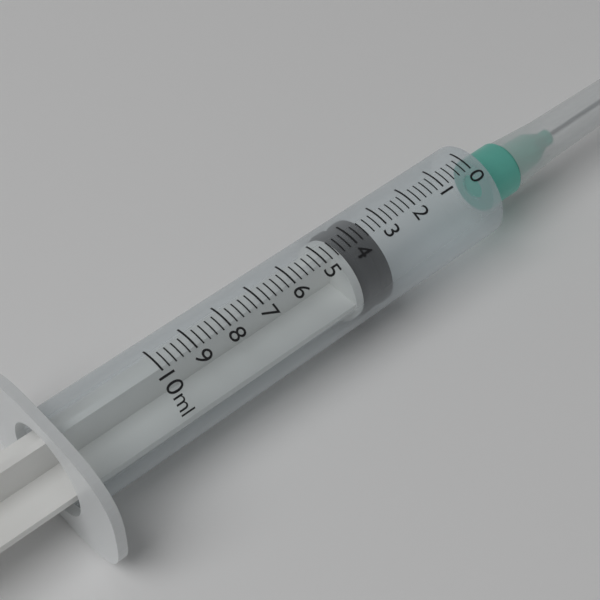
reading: 3.4 ml
